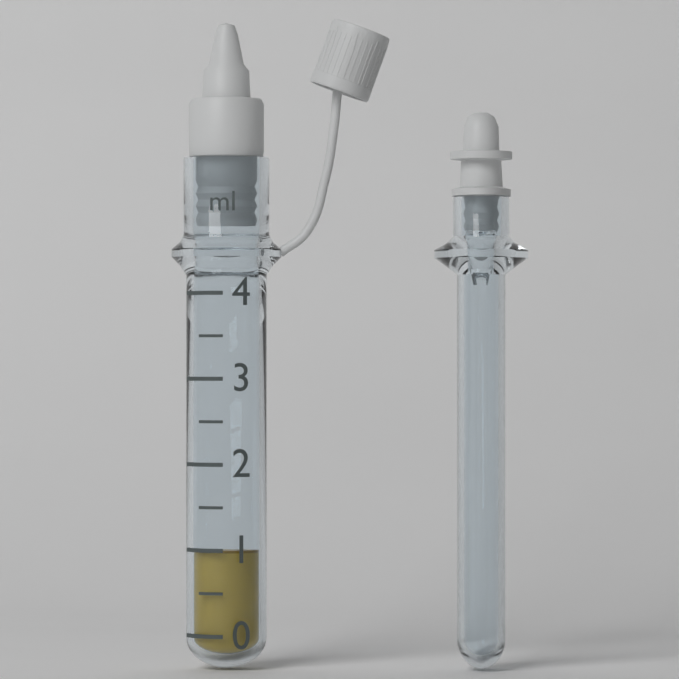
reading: 1.0 ml
